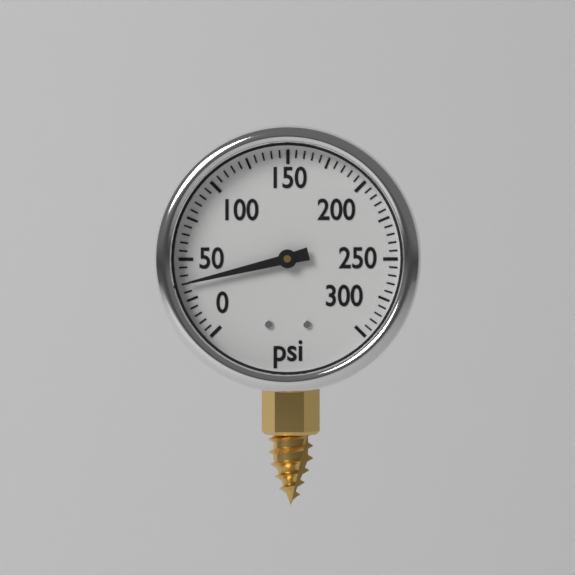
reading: 35 psi
